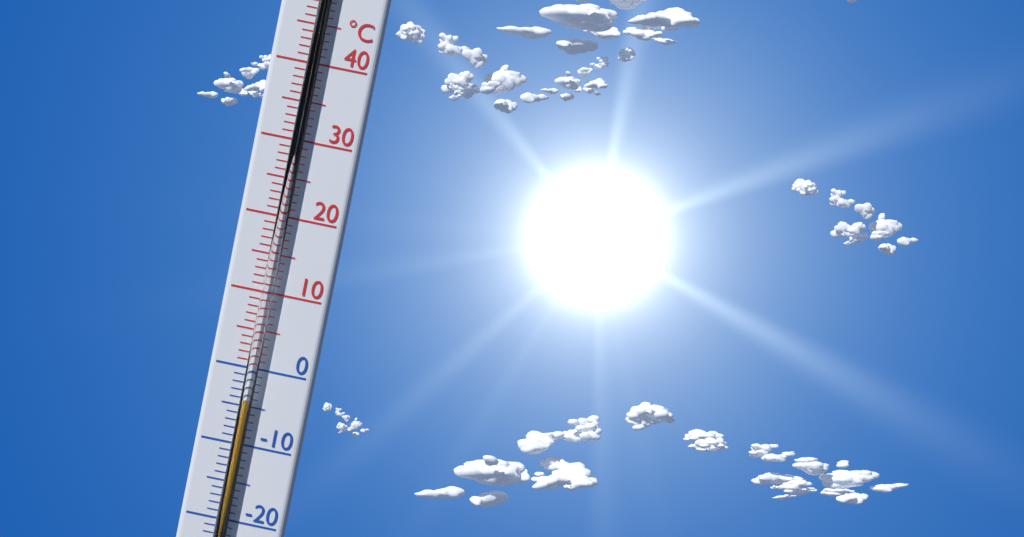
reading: -4 °C
